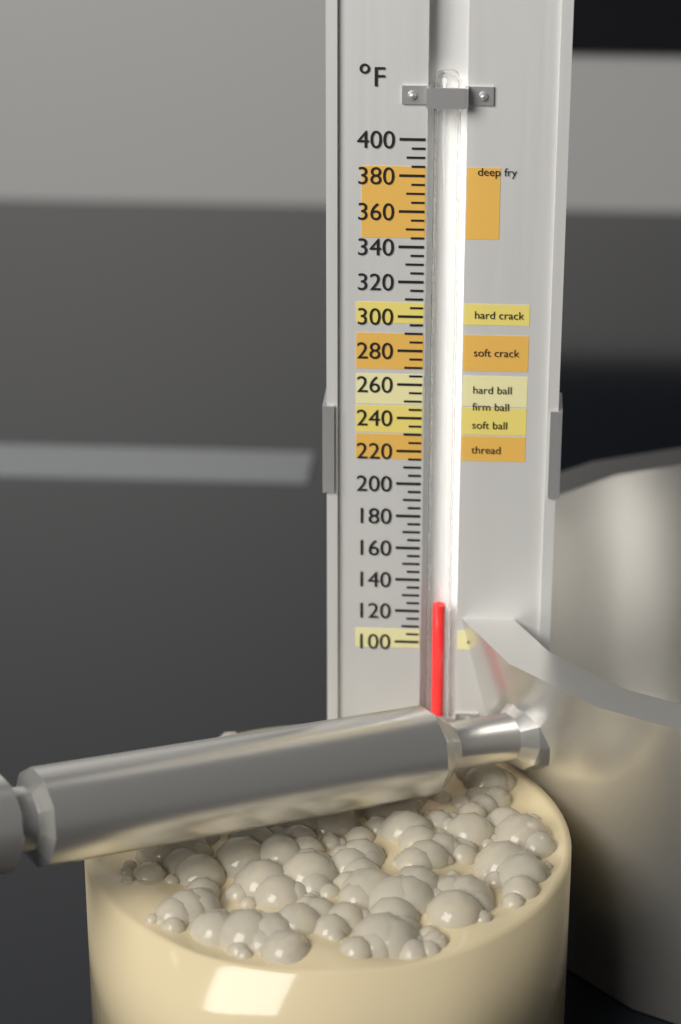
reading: 125 °F
